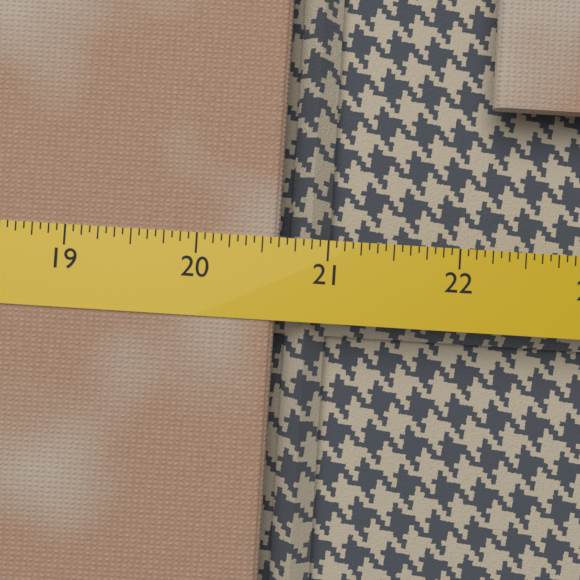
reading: 20.6250 (no unit)
